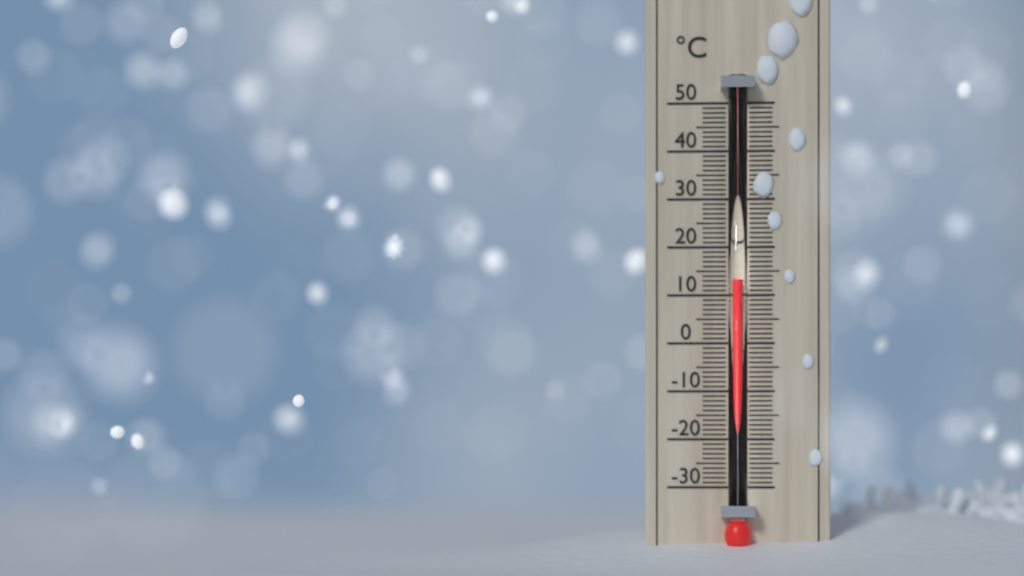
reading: 13 °C
